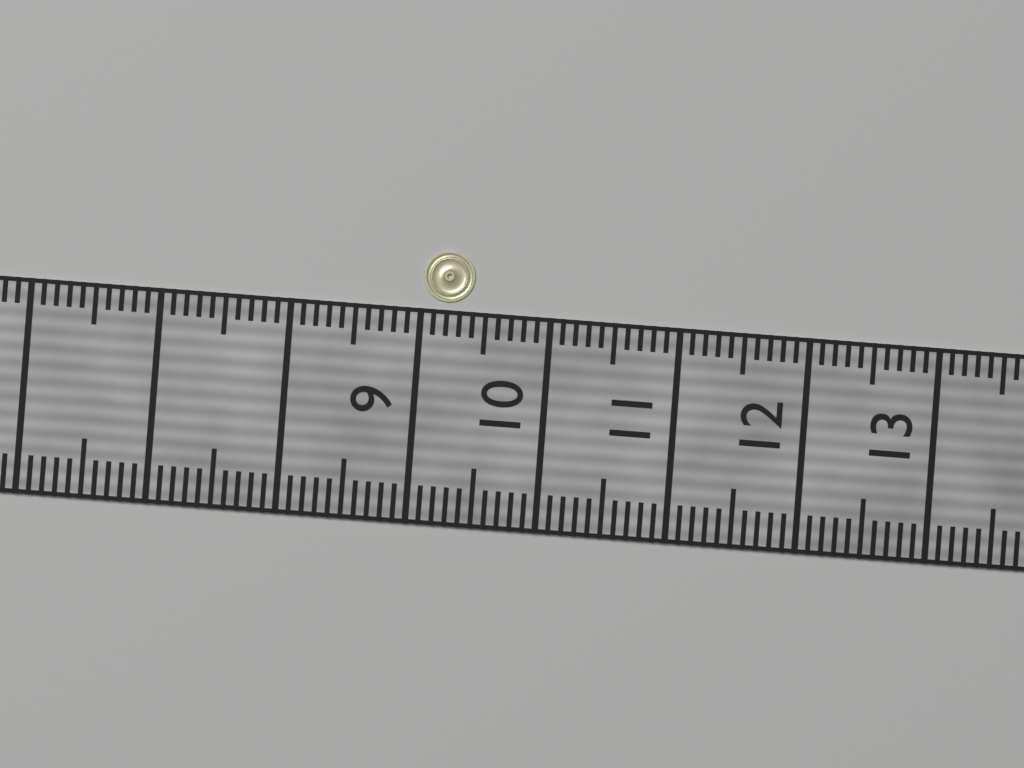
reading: 9.4 (no unit)
